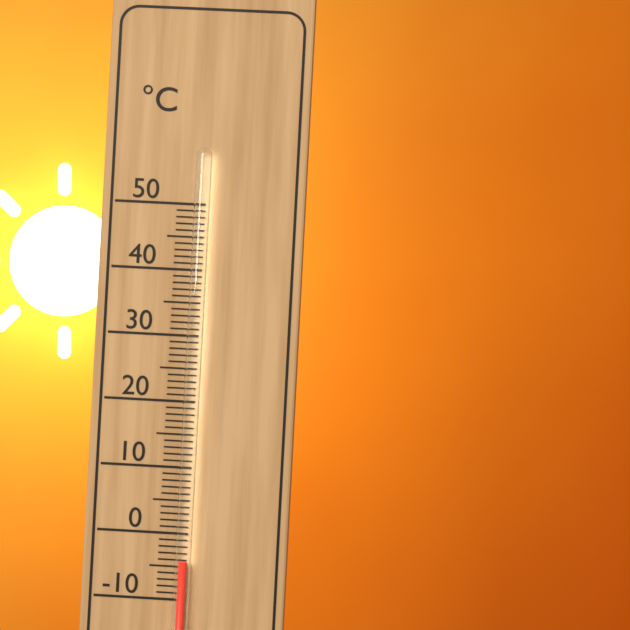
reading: -4 °C
